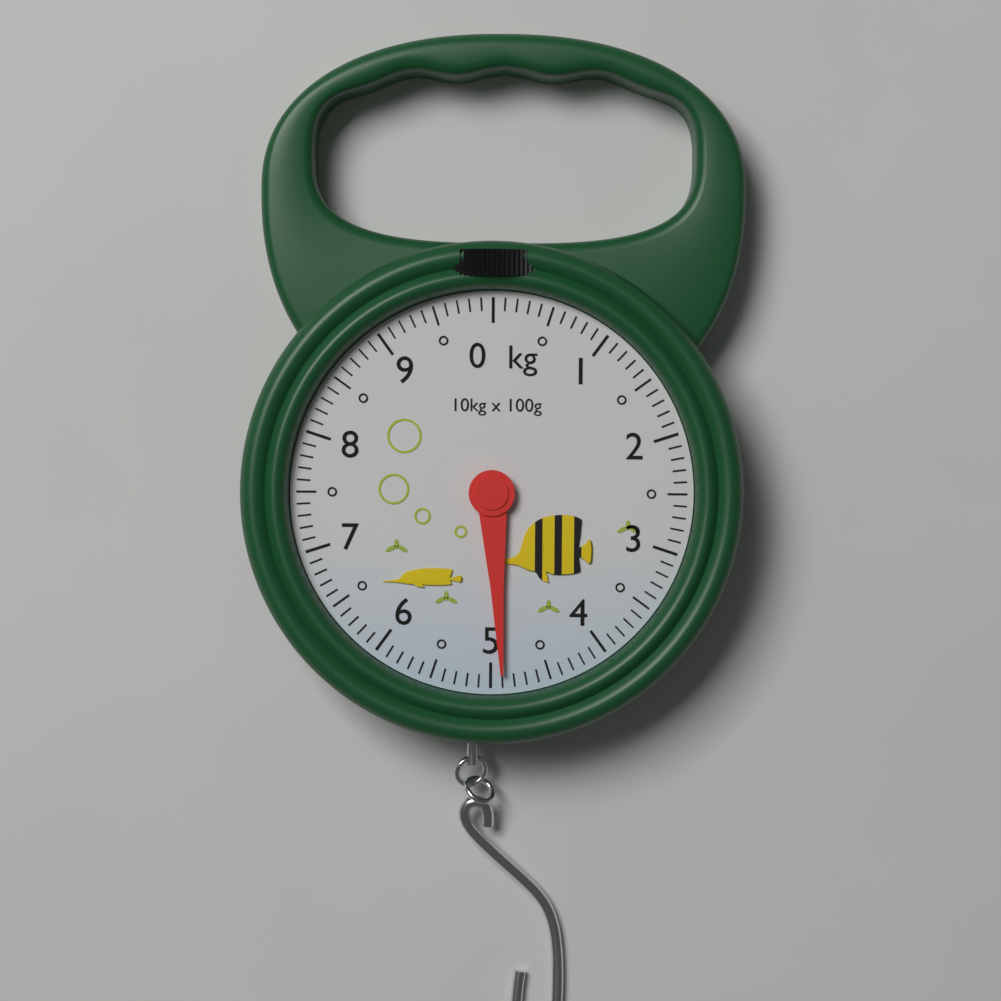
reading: 4.9 kg
